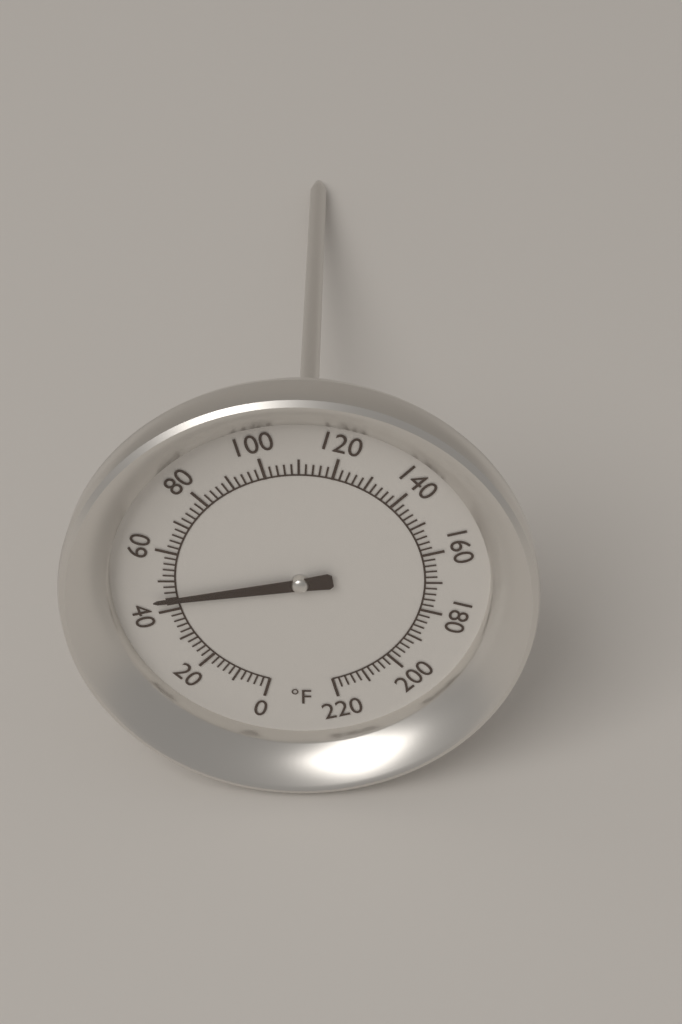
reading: 44 °F
